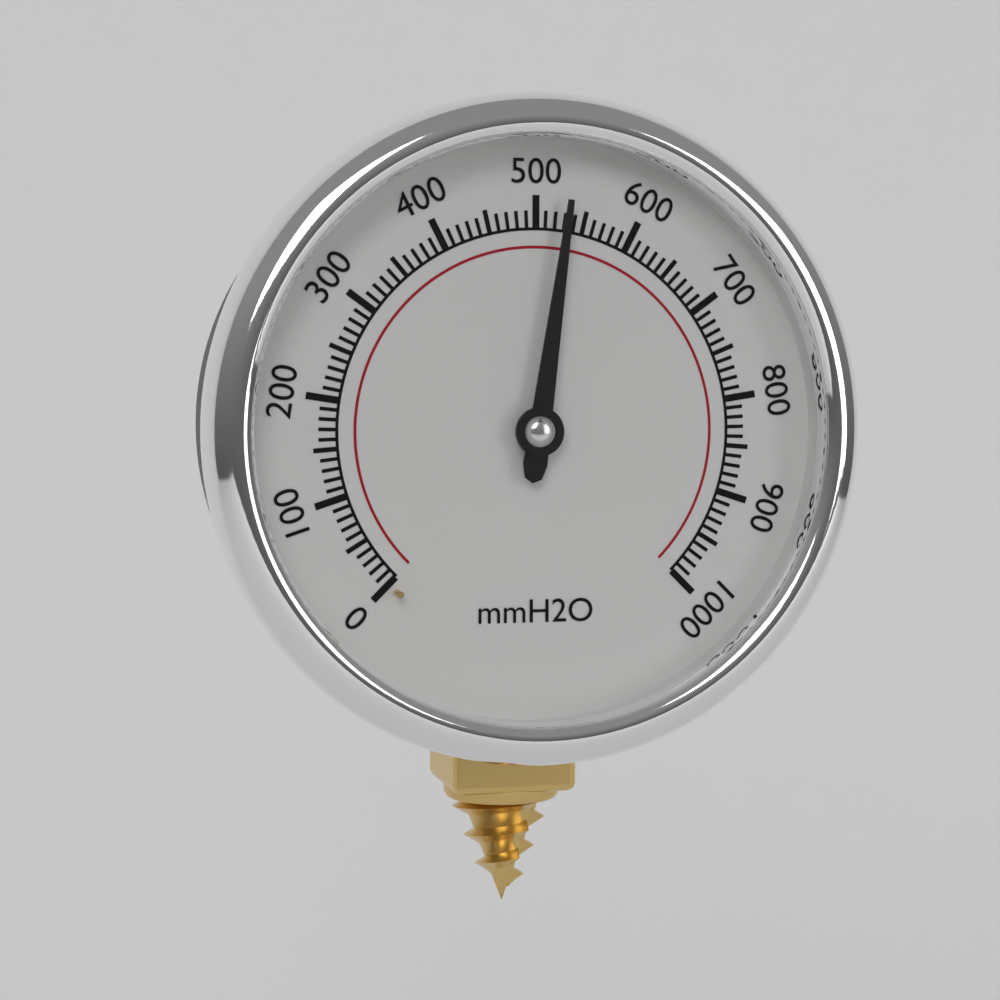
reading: 530 mmH2O
